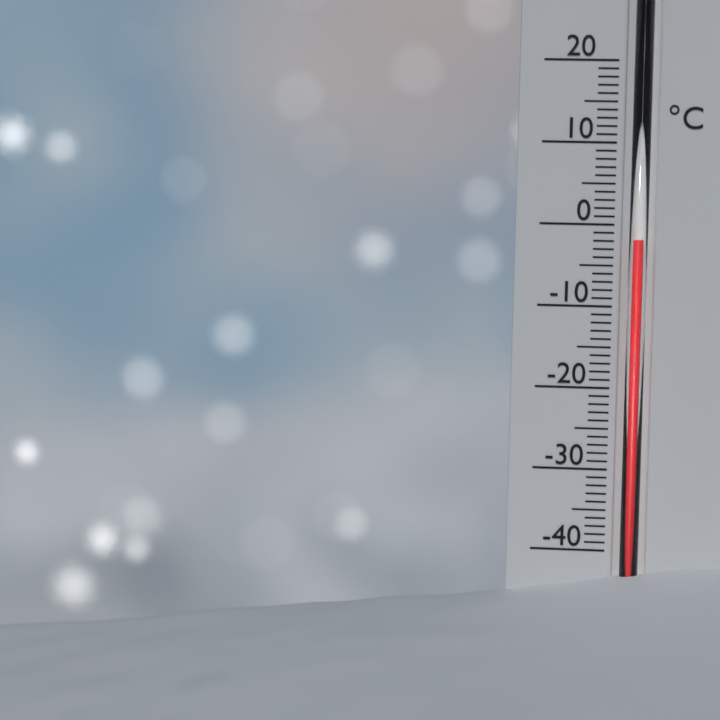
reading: -2 °C
